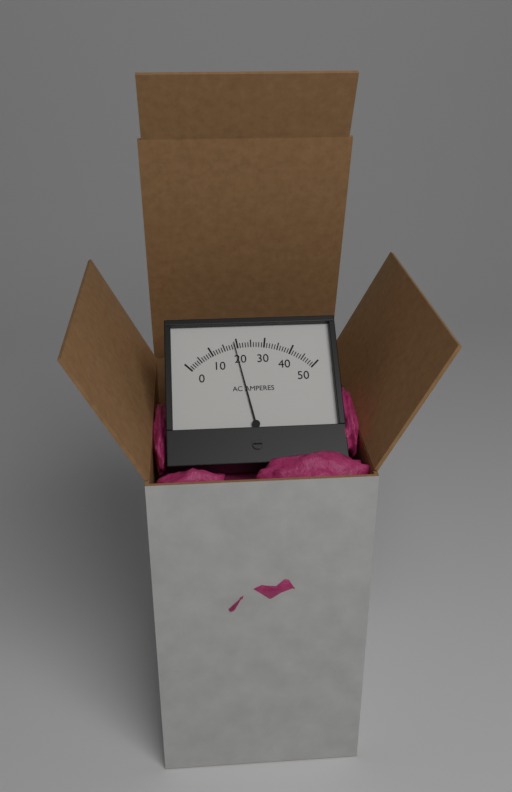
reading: 19 A
